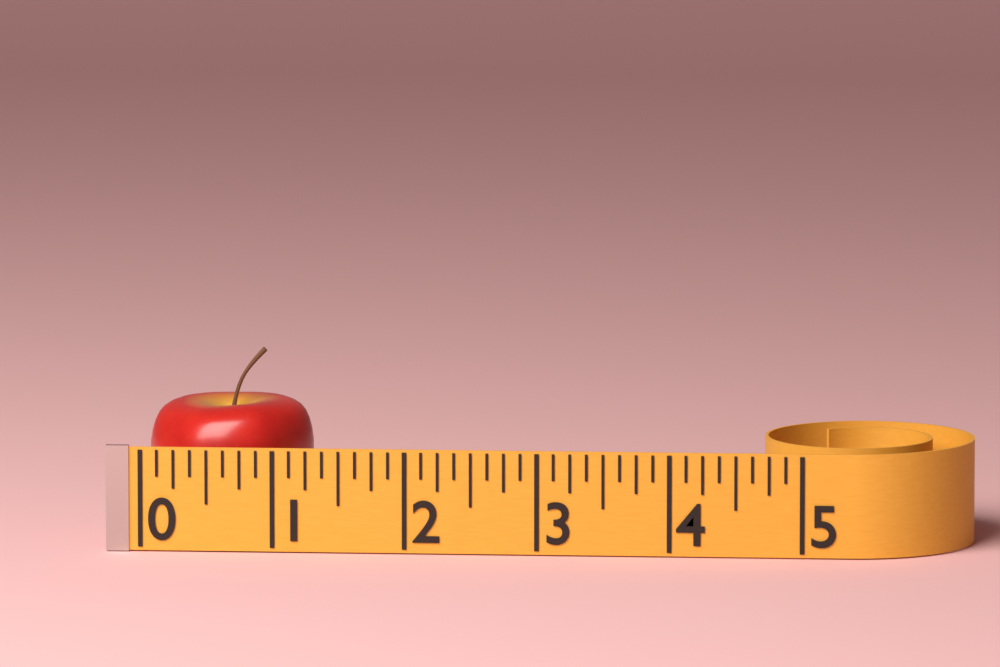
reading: 1.250 (no unit)
